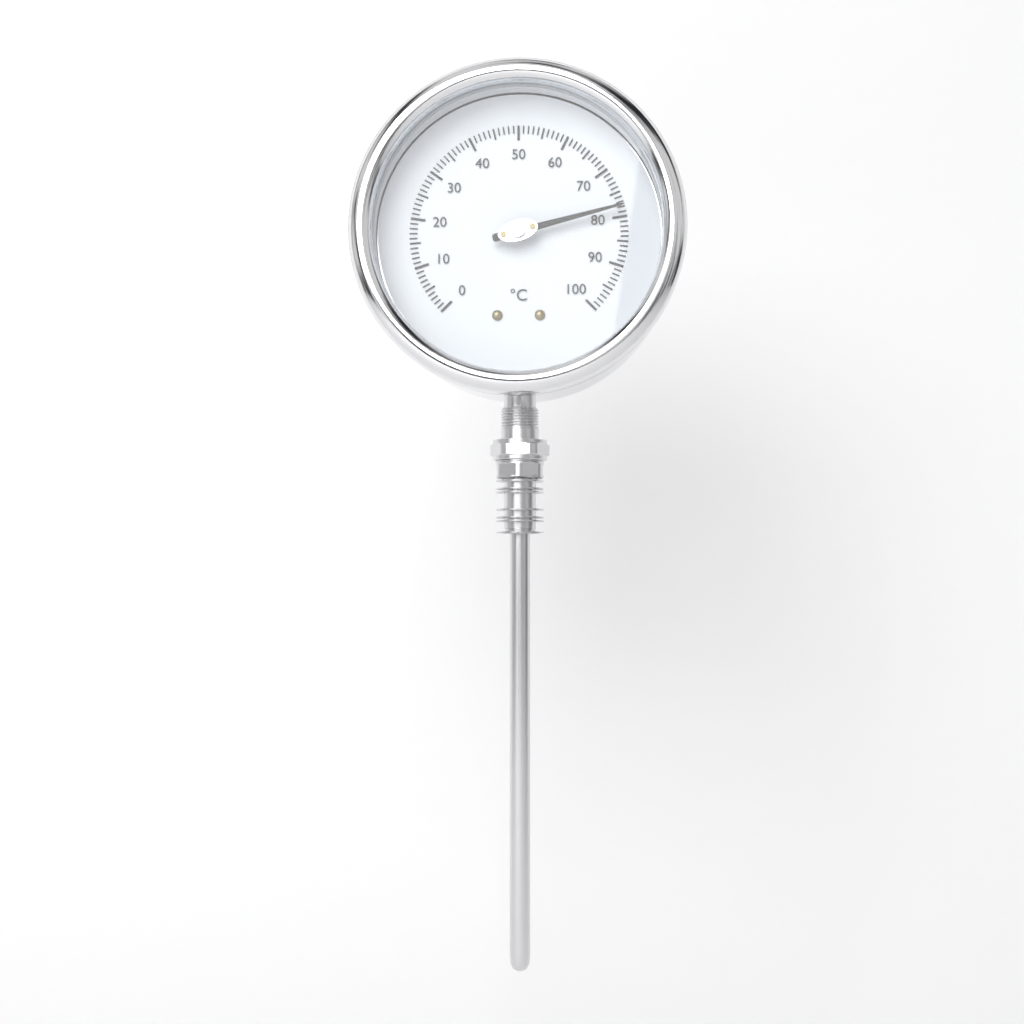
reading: 78 °C
